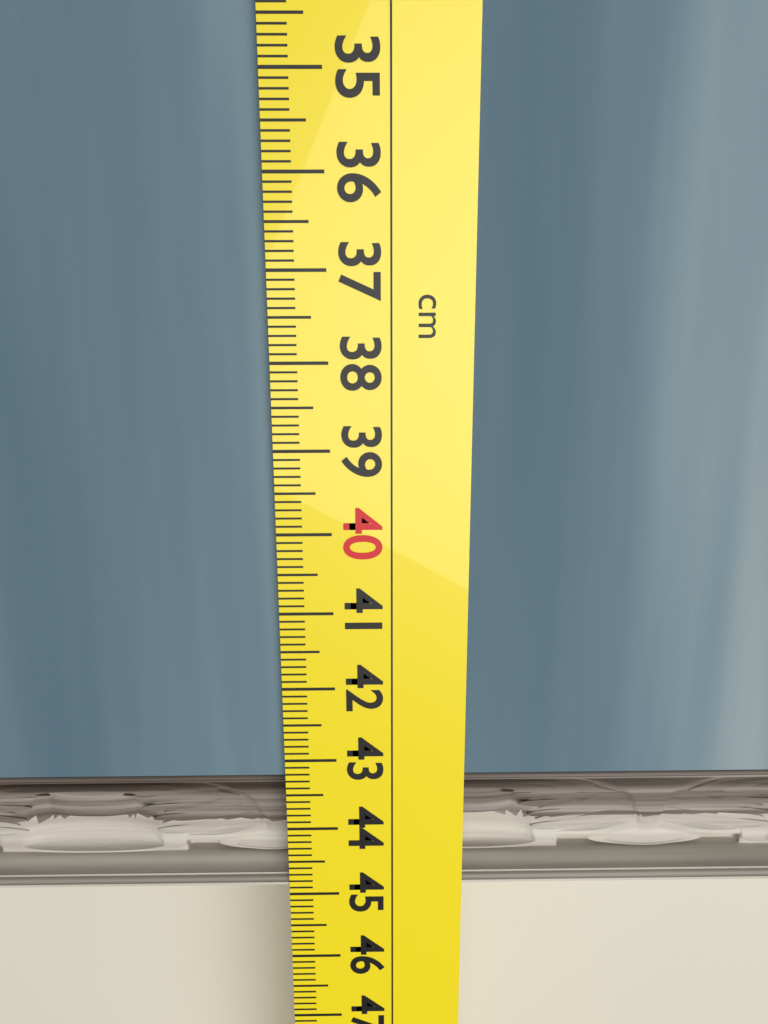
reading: 44.9 cm
